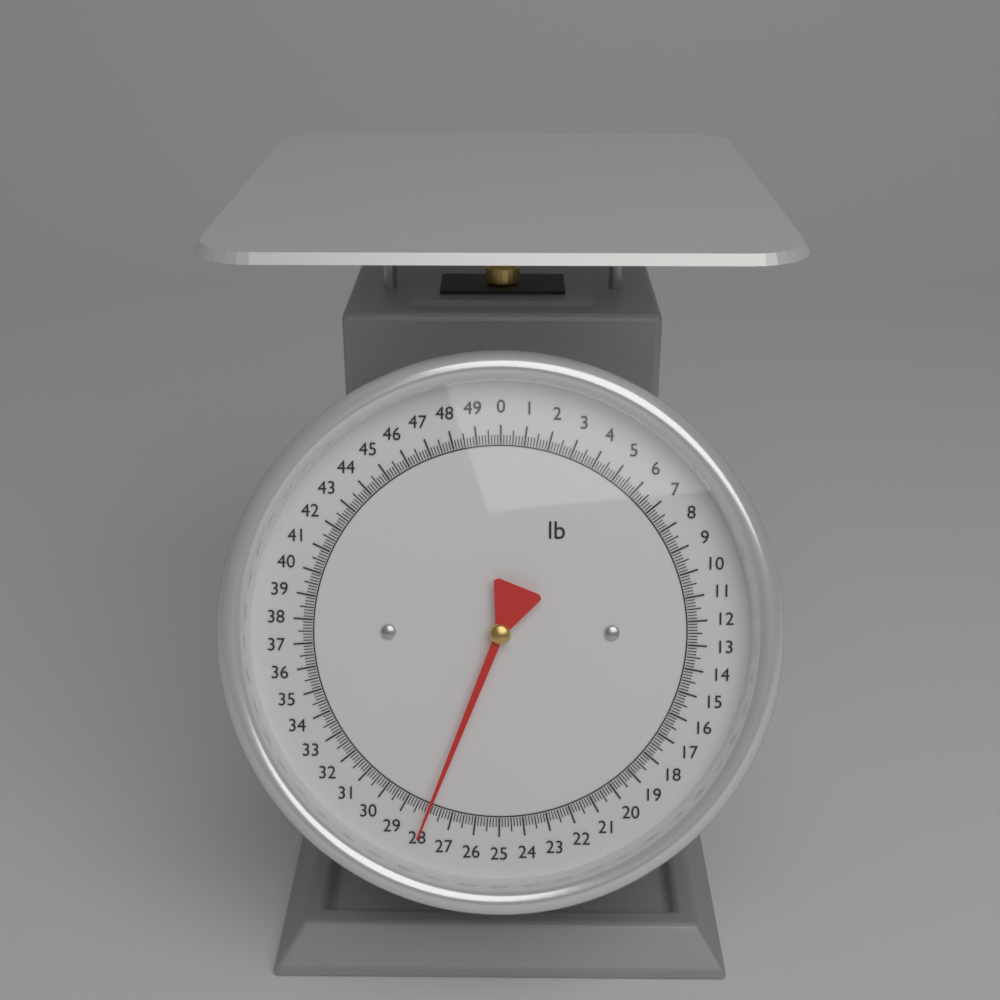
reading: 28.000 lb
